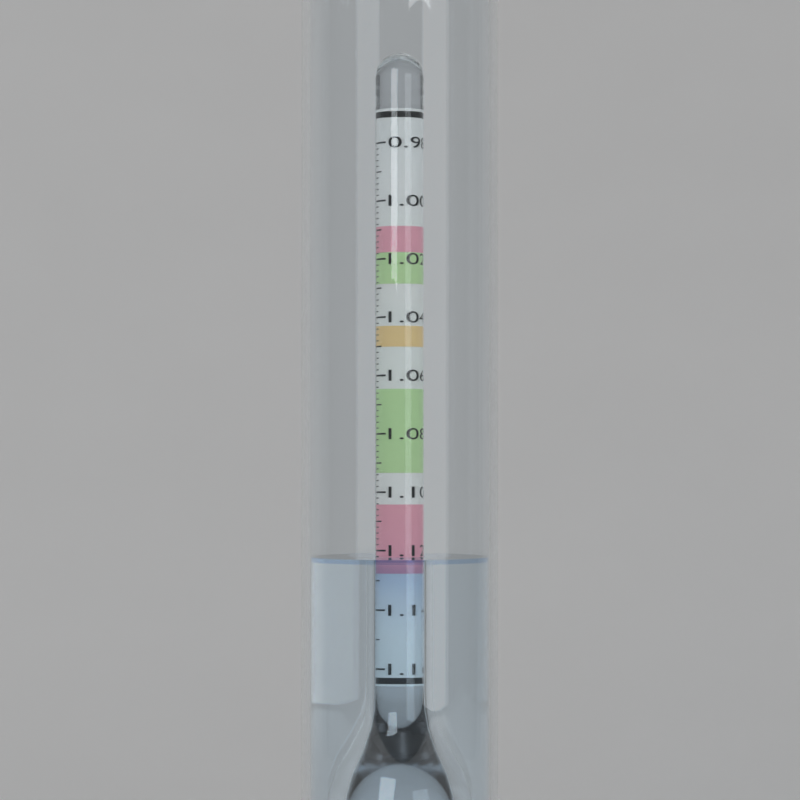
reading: 1.122 (no unit)
